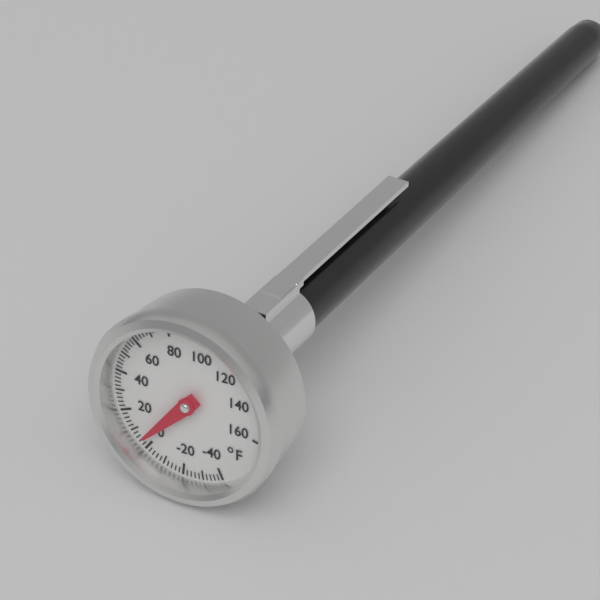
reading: 4 °F
